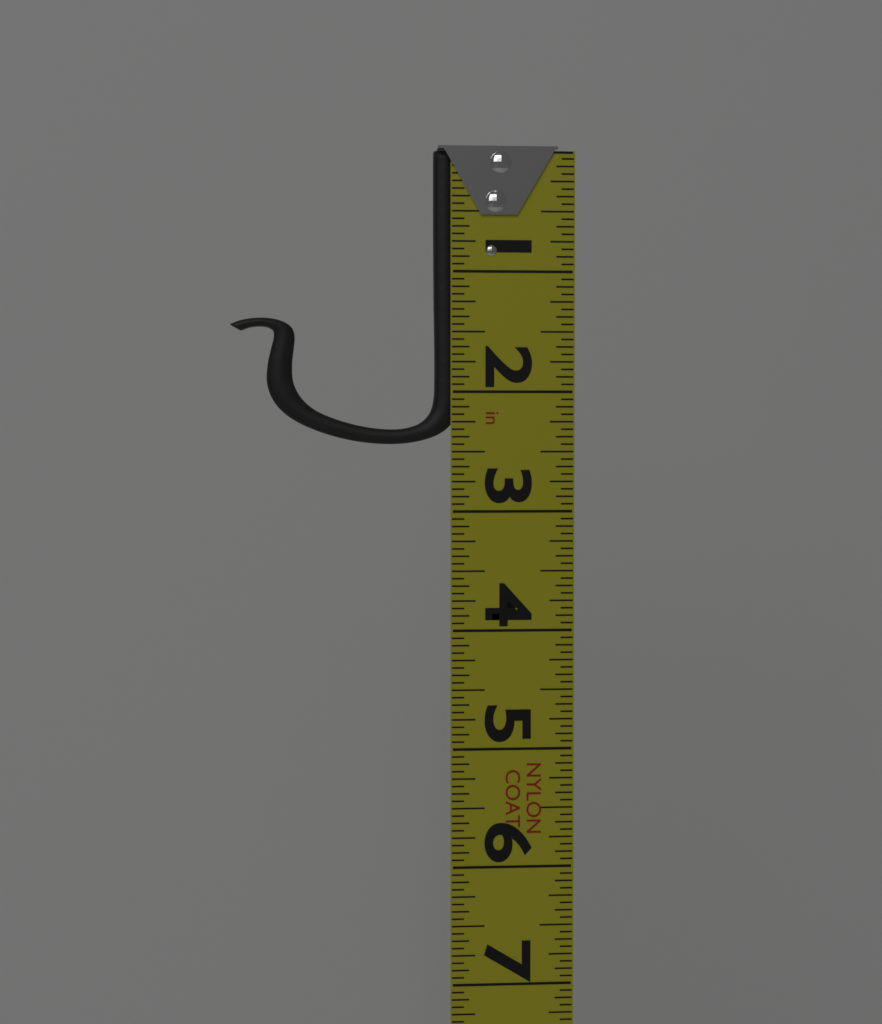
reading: 2.4375 in
